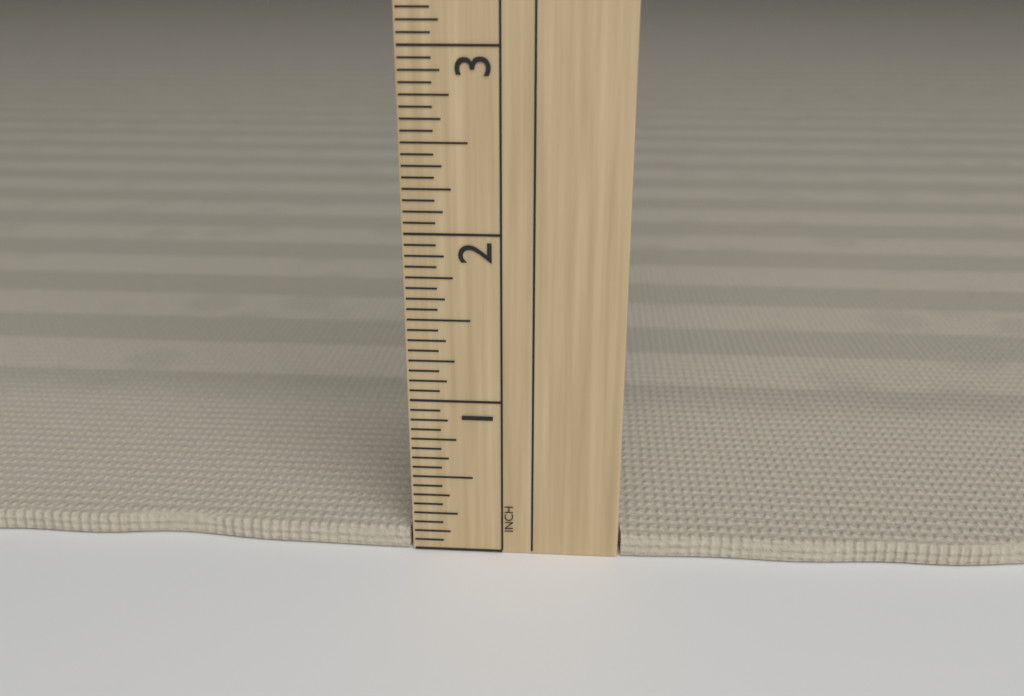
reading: 0.1250 in
